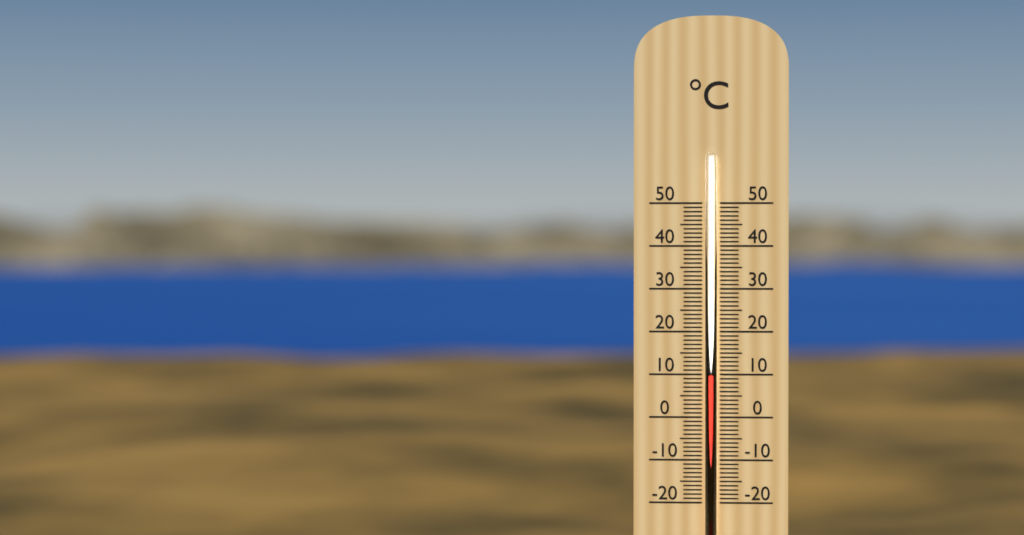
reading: 10 °C
